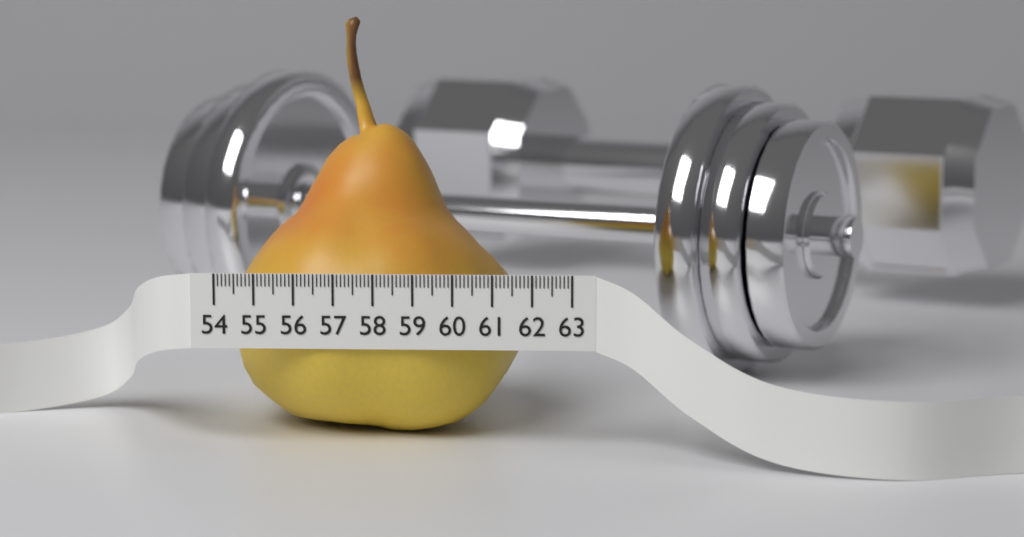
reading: 61.6 (no unit)
